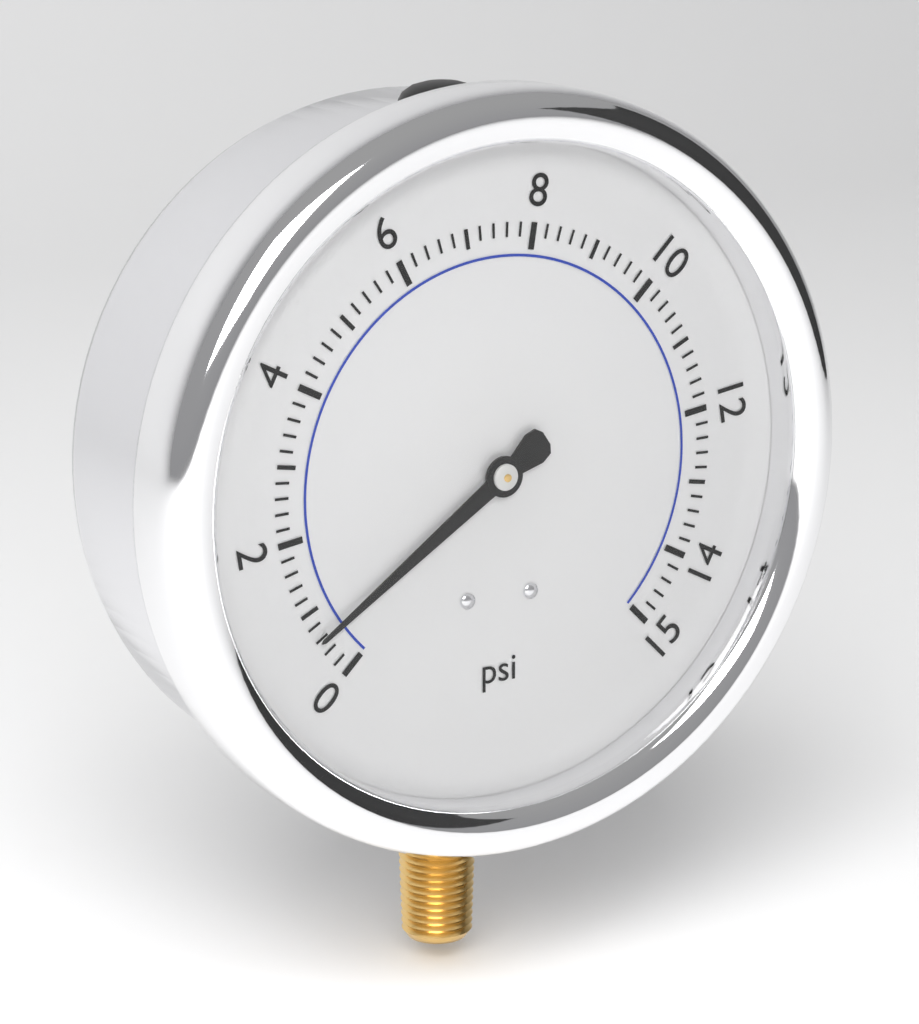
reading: 0.6 psi
